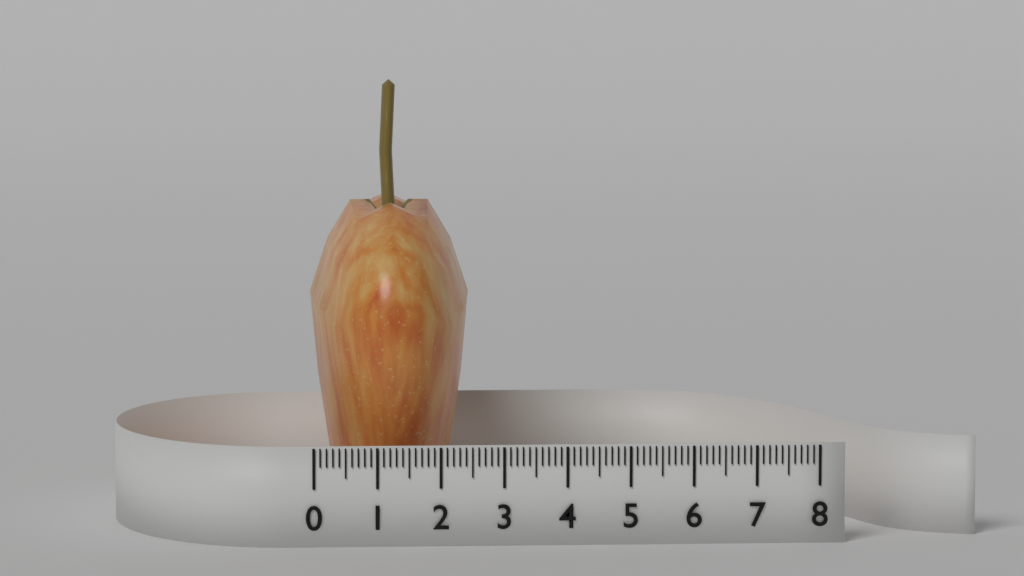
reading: 2.6 (no unit)
